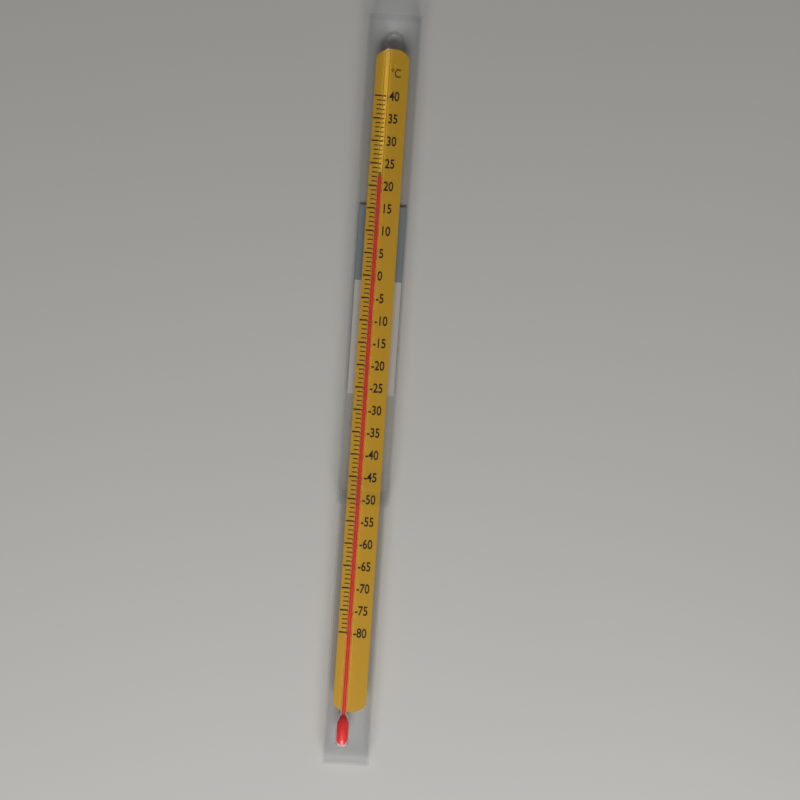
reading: 22 °C
